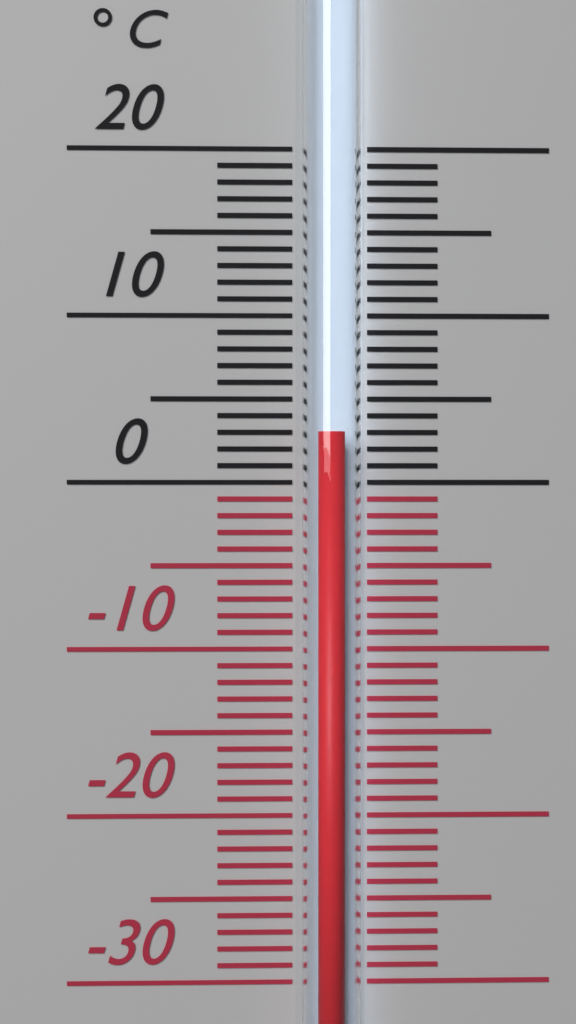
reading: 3 °C
